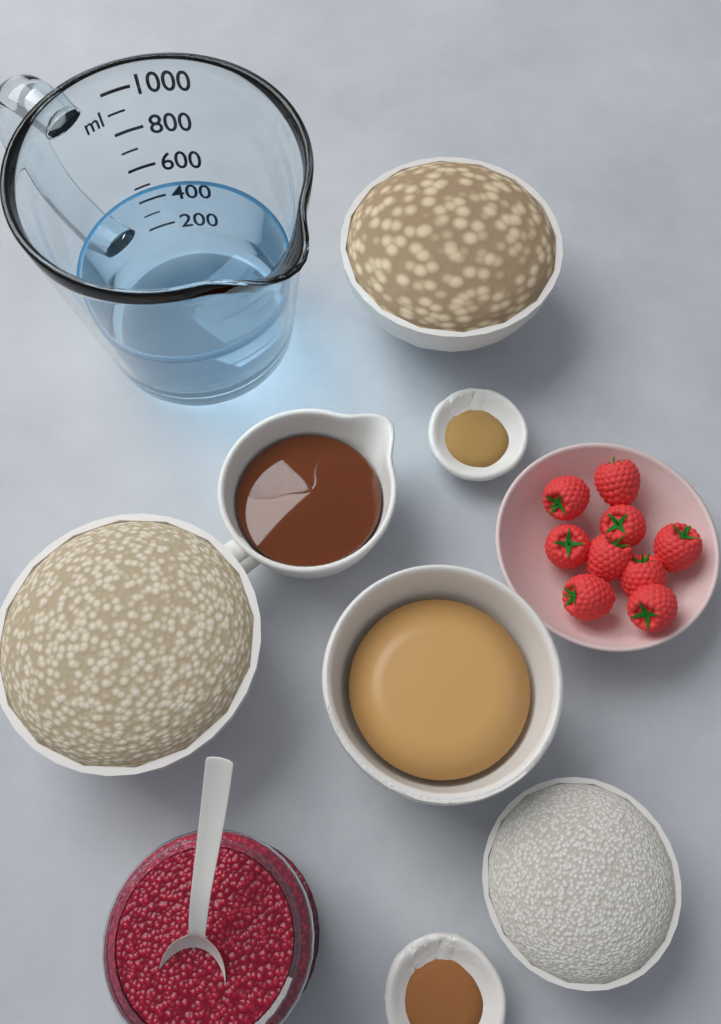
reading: 500 ml
